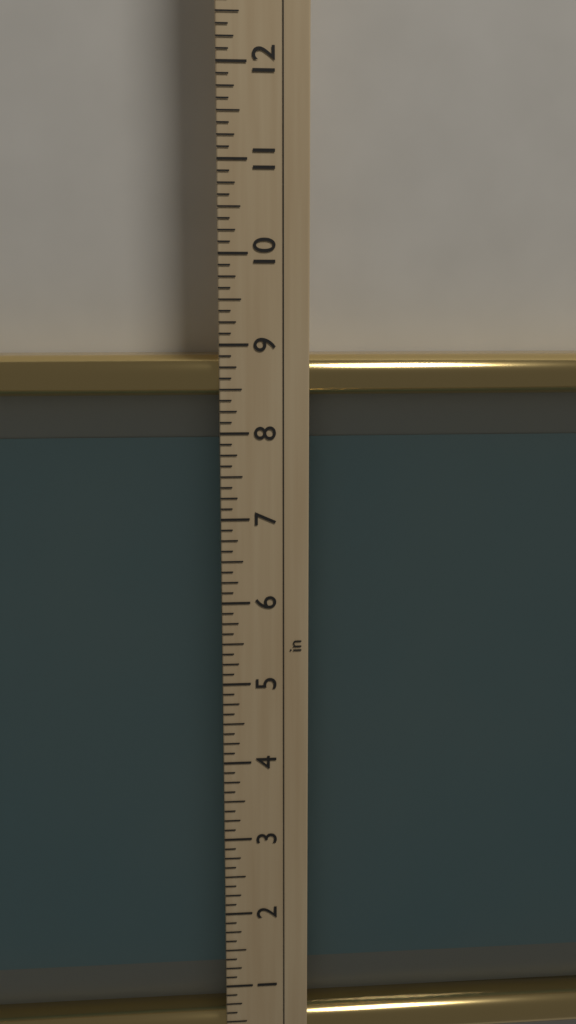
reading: 8.875 in
